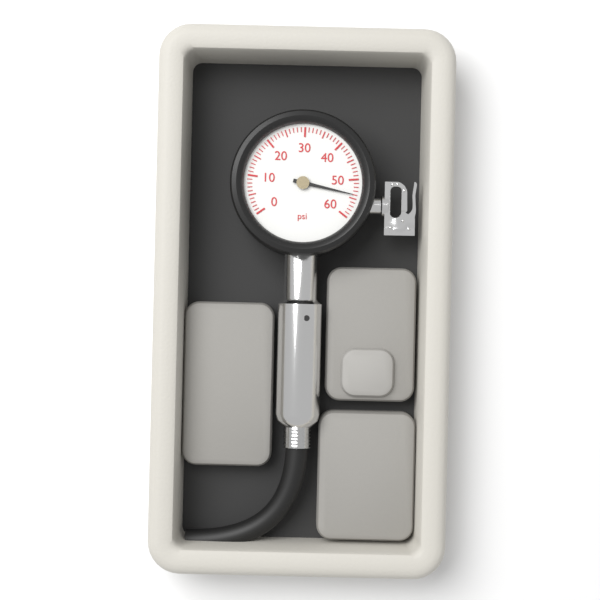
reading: 54 psi
